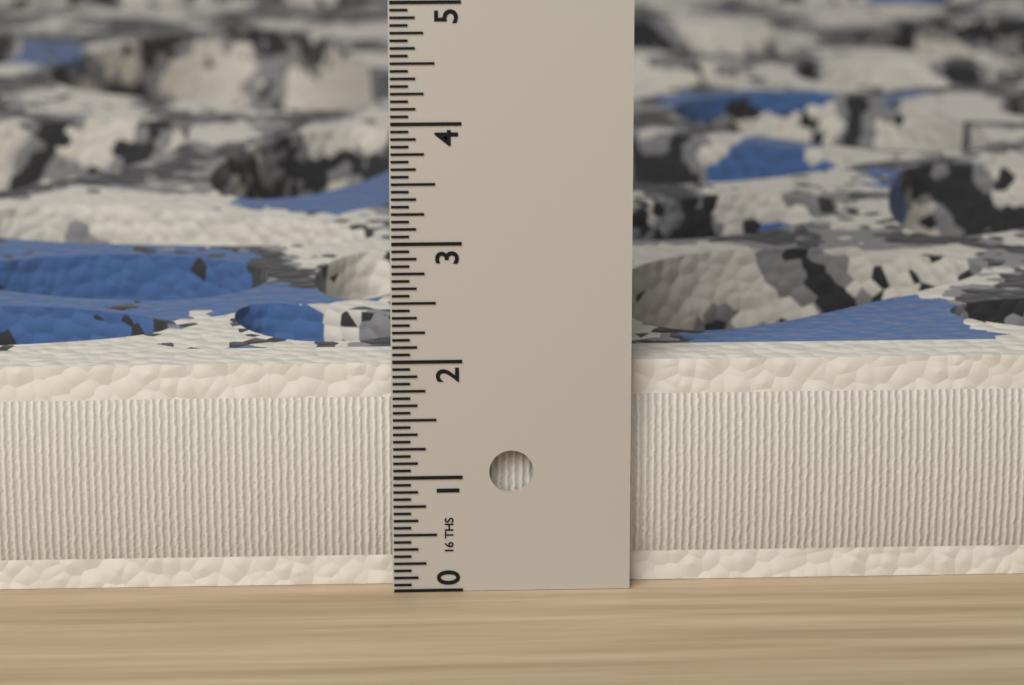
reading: 1.9375 in
